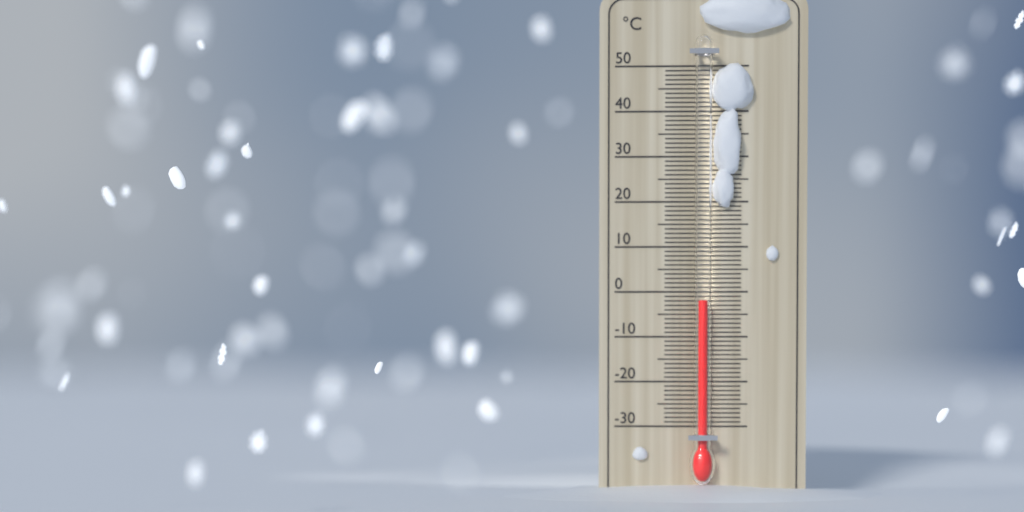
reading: -2 °C
